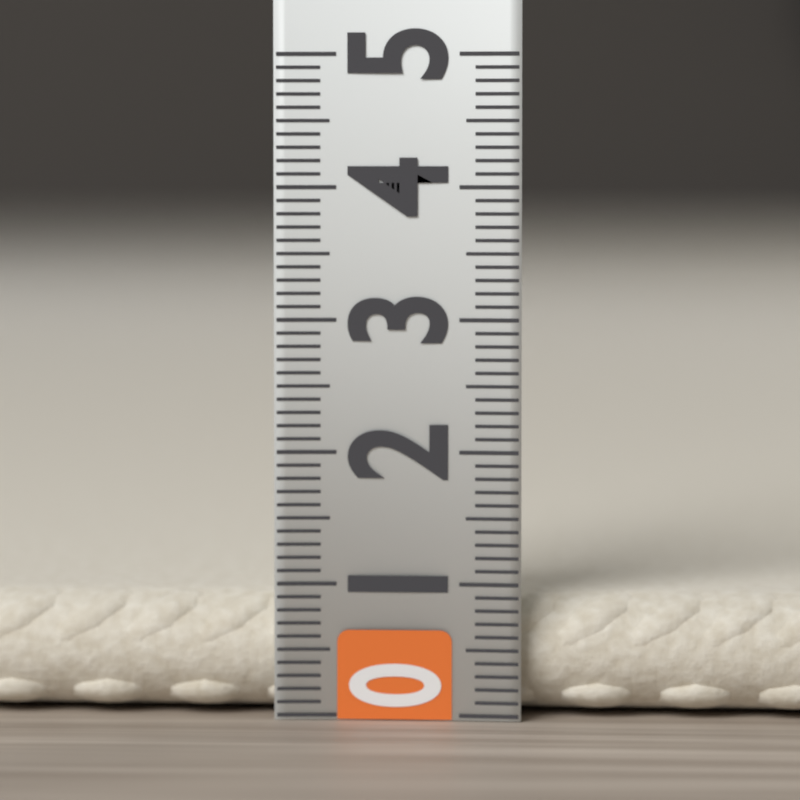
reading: 0.9 (no unit)
